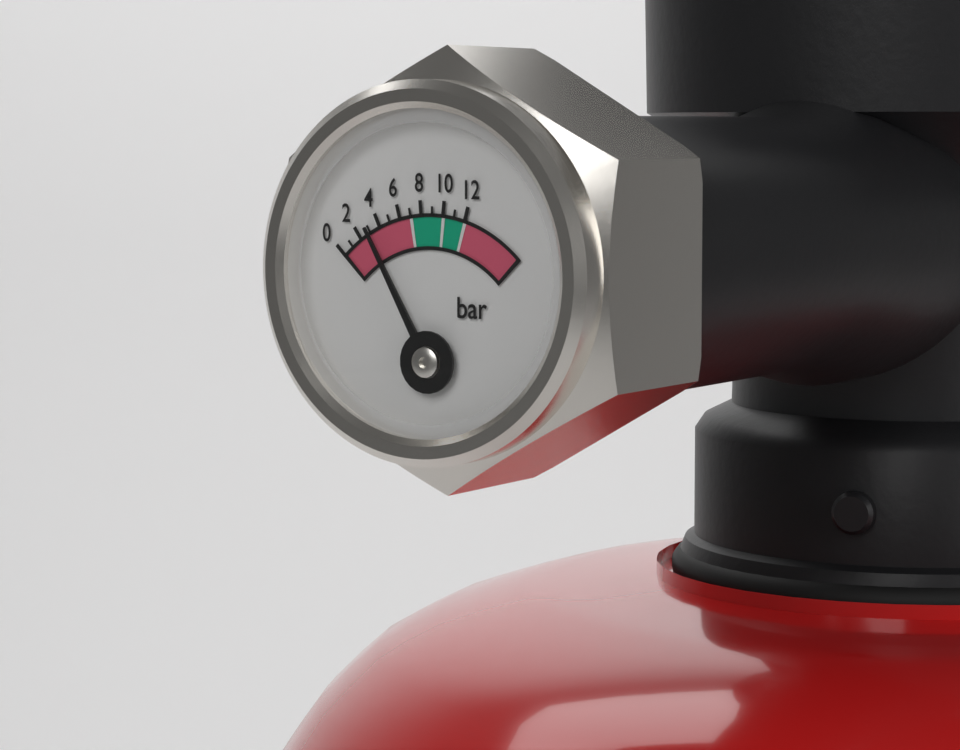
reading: 3 bar
